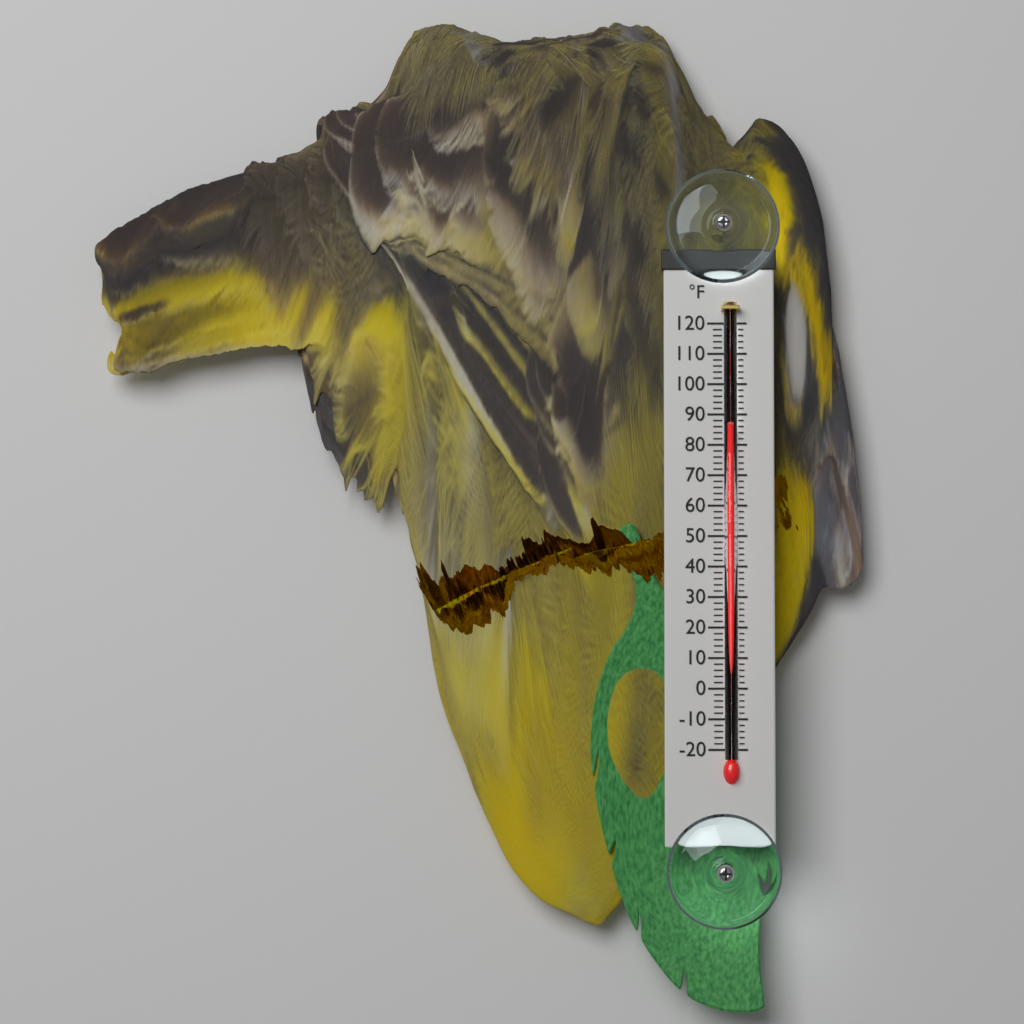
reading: 86 °F
